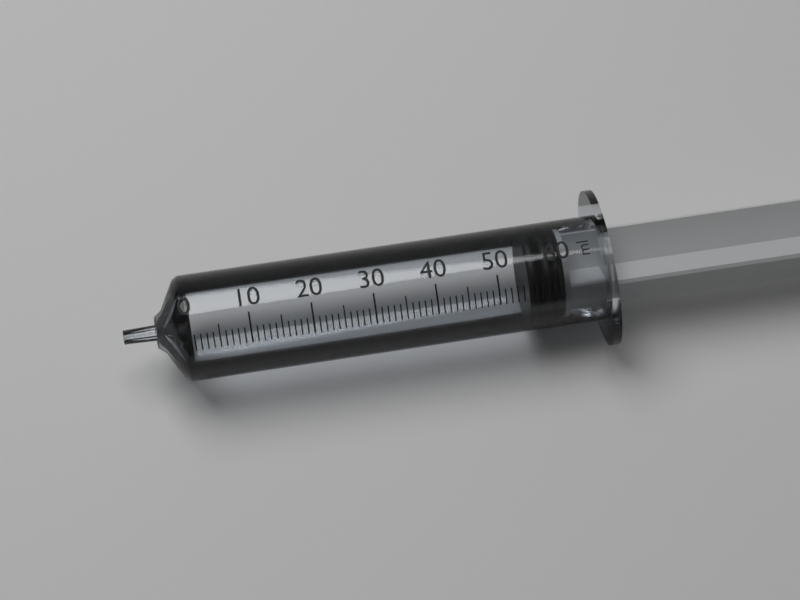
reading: 55 ml
